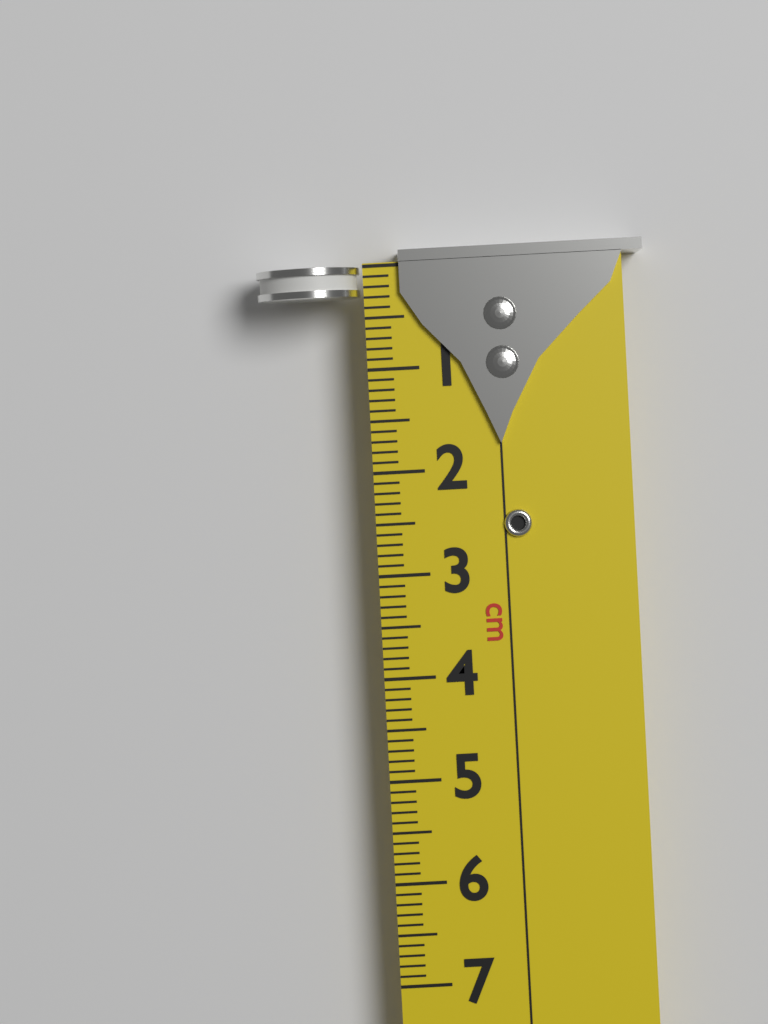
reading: 0.3 cm
